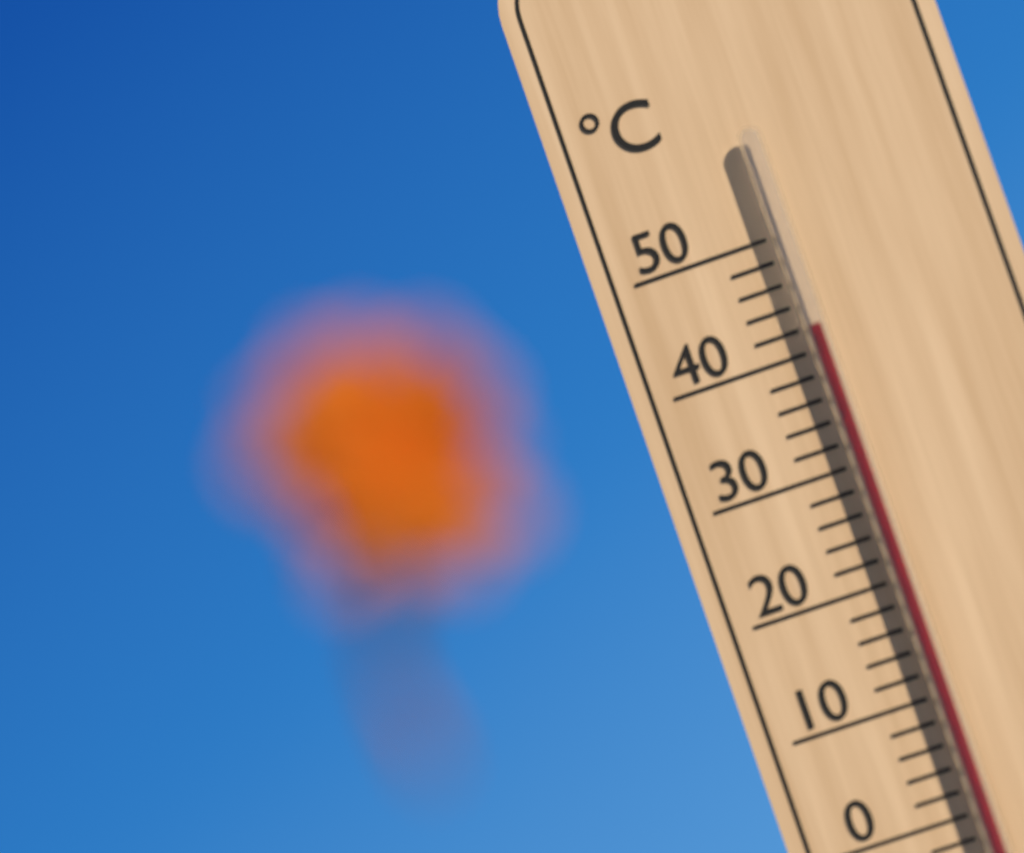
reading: 42 °C
